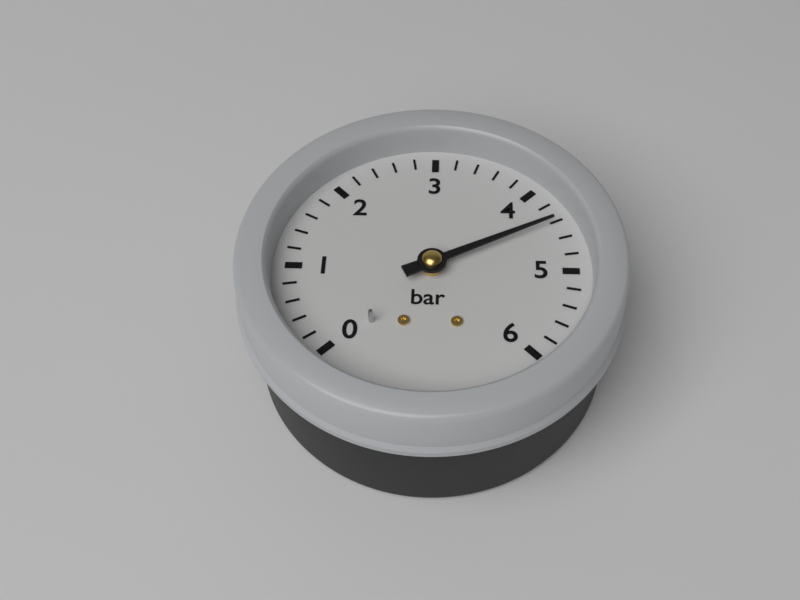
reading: 4.4 bar
